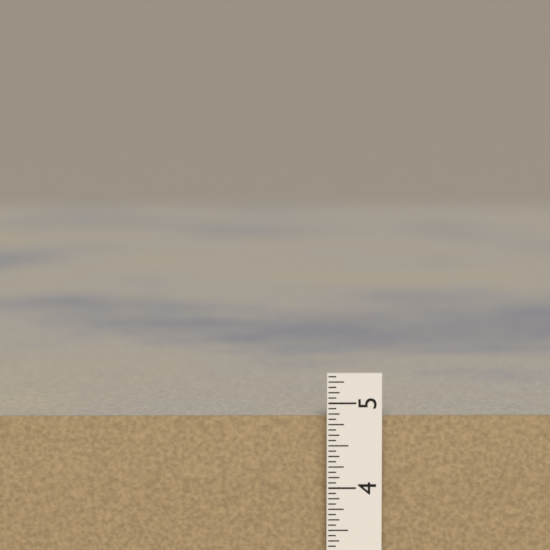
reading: 4.8125 in
